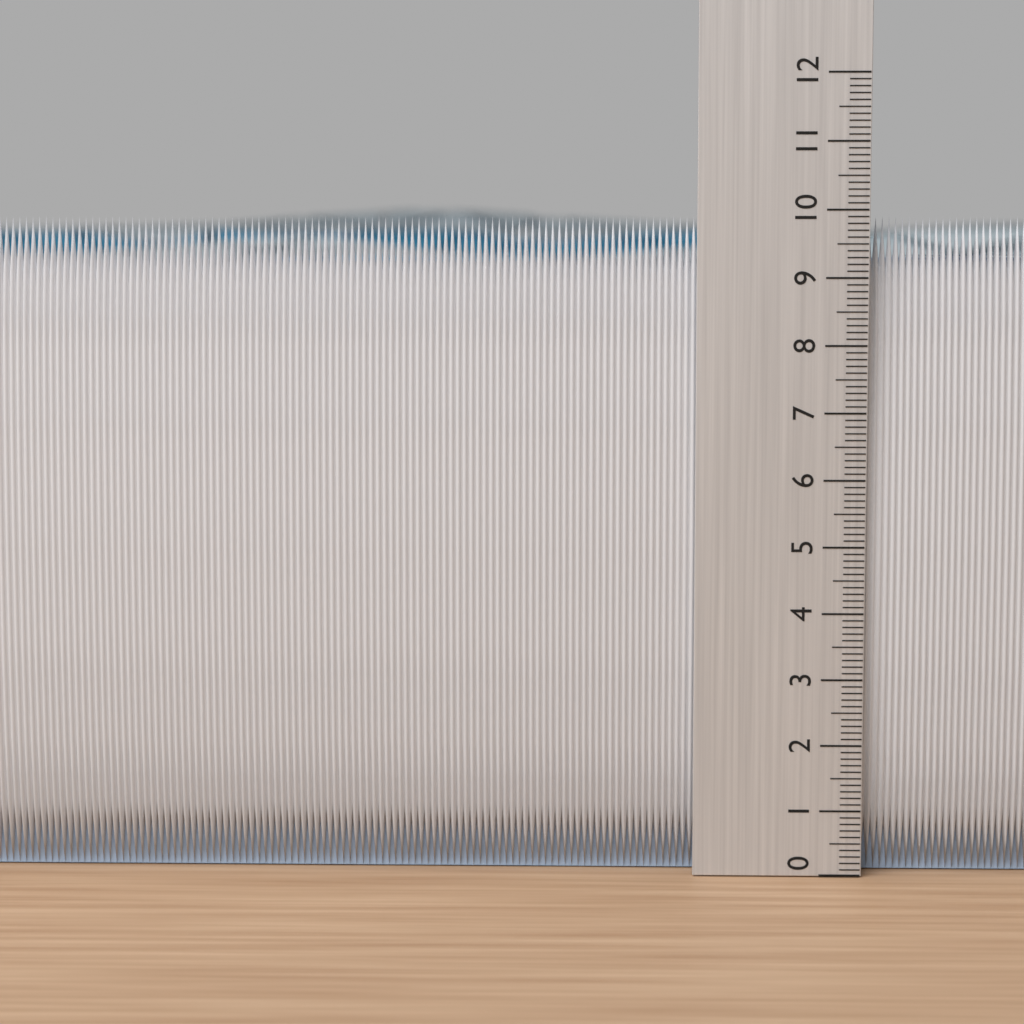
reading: 9.9 (no unit)
